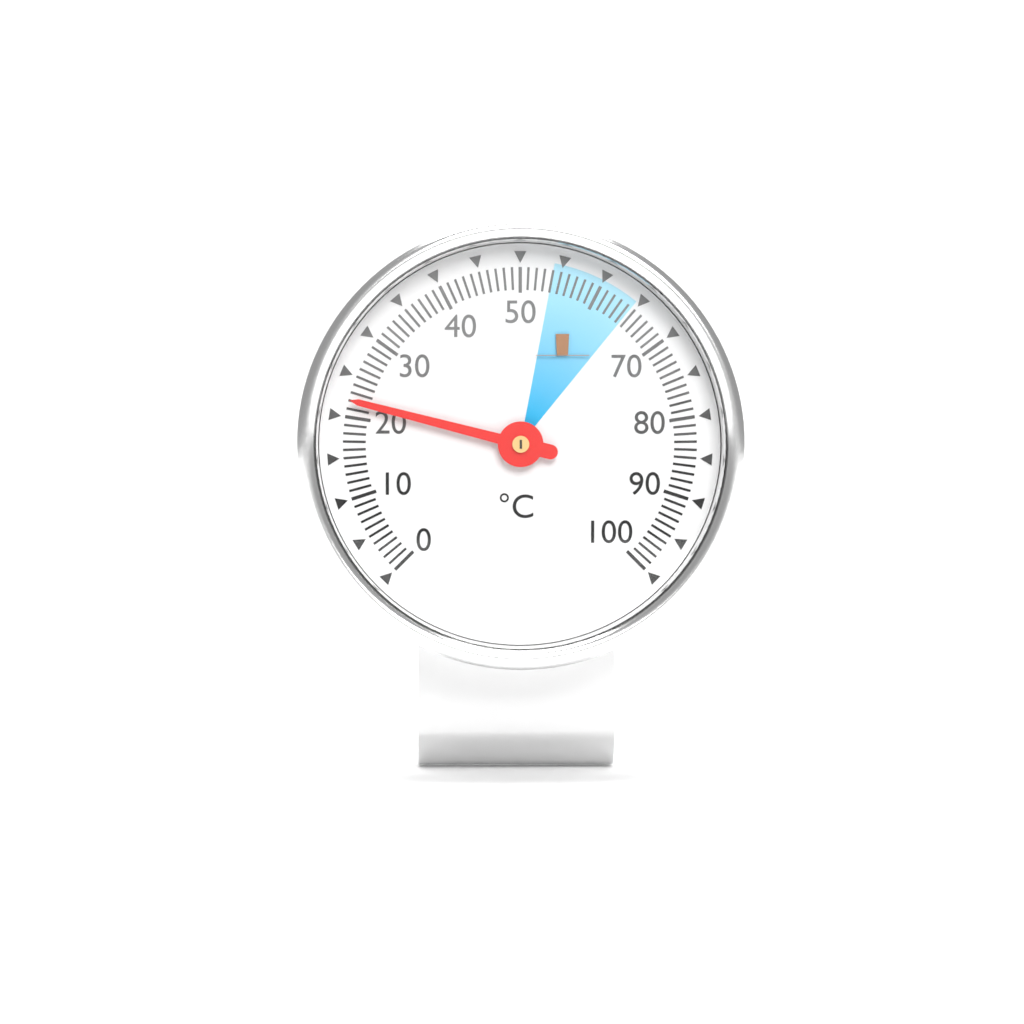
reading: 22 °C
